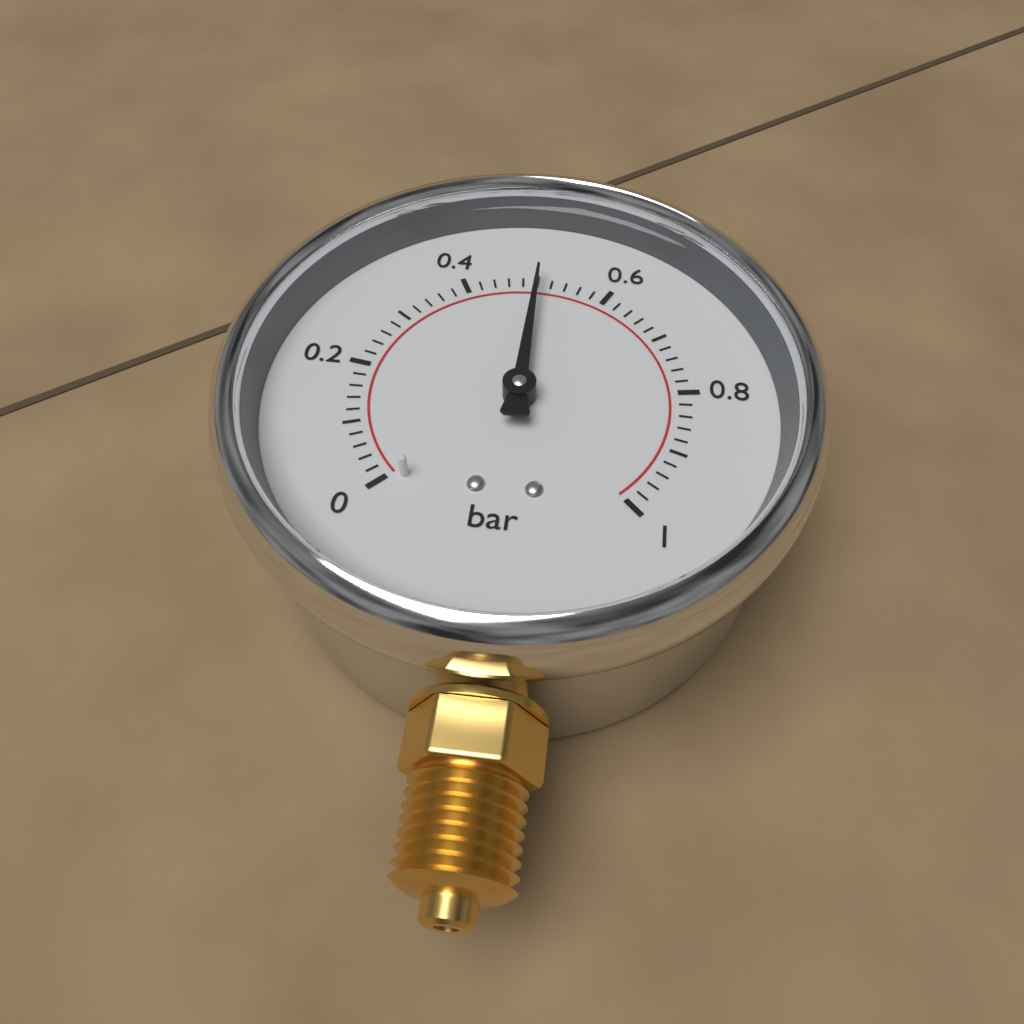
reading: 0.50 bar
